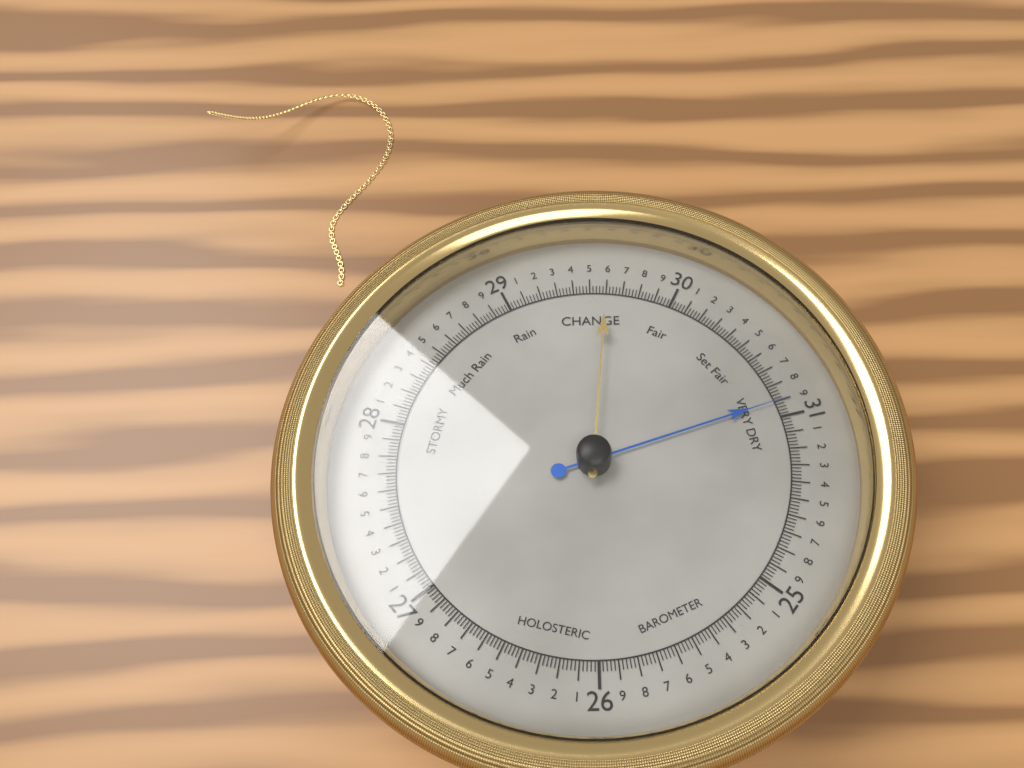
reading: 30.90 (no unit)
